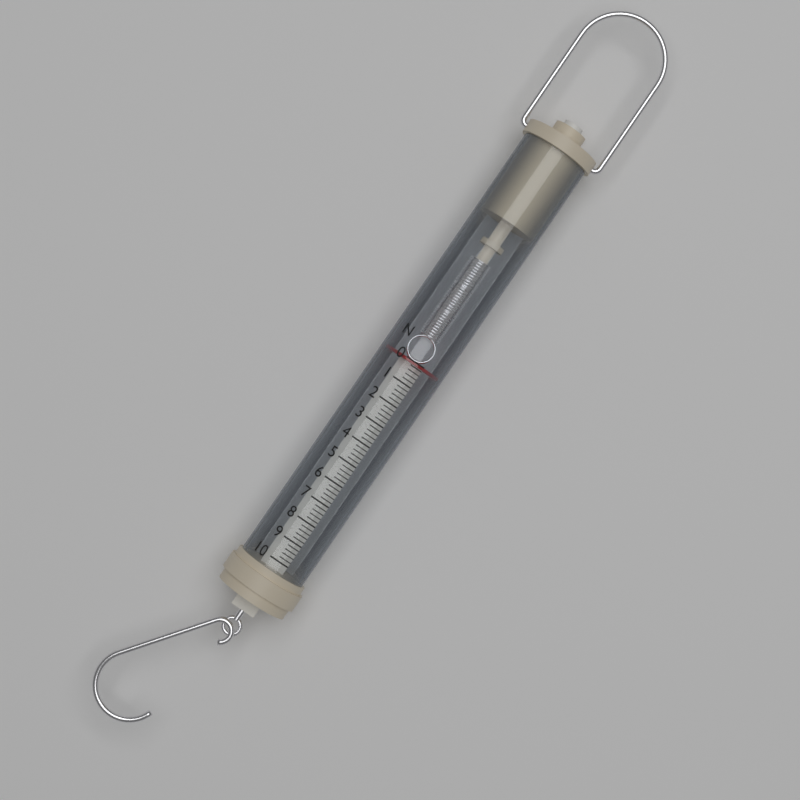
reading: 0.0 N
